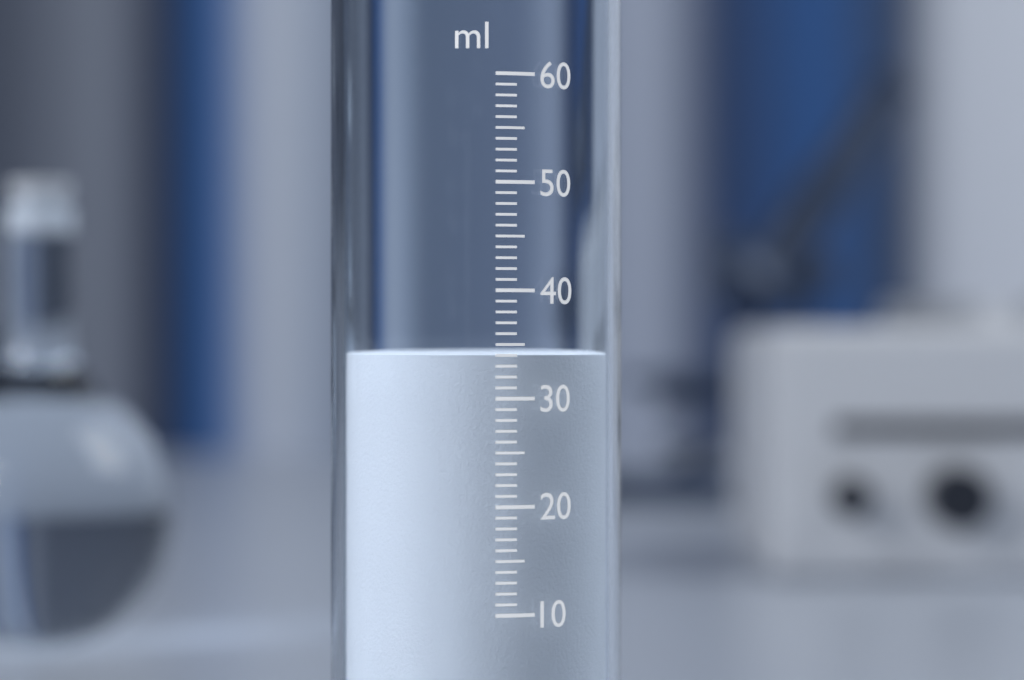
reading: 34 ml
